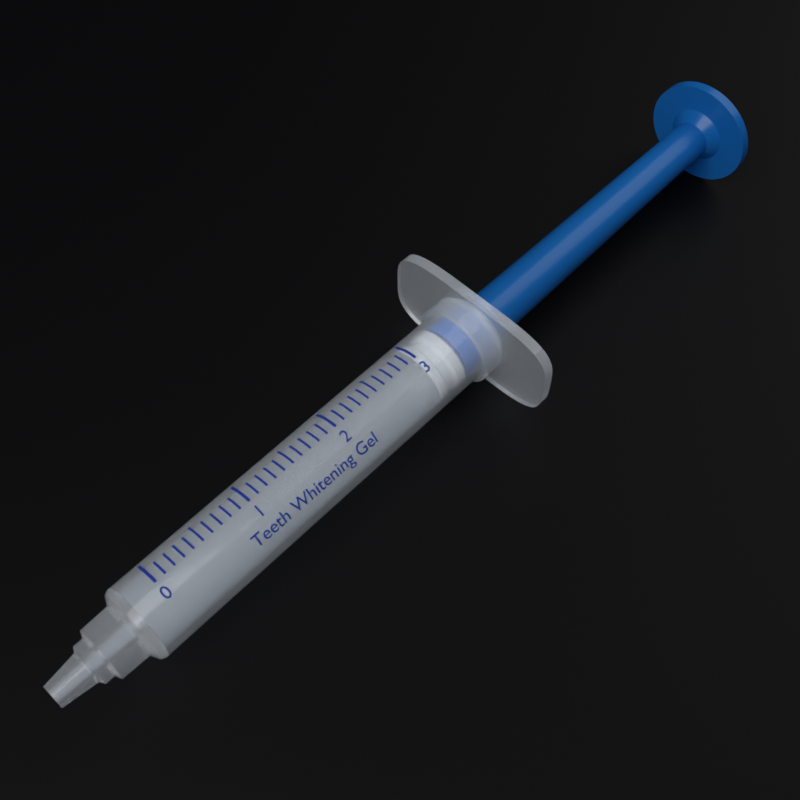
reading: 3.0 (no unit)
